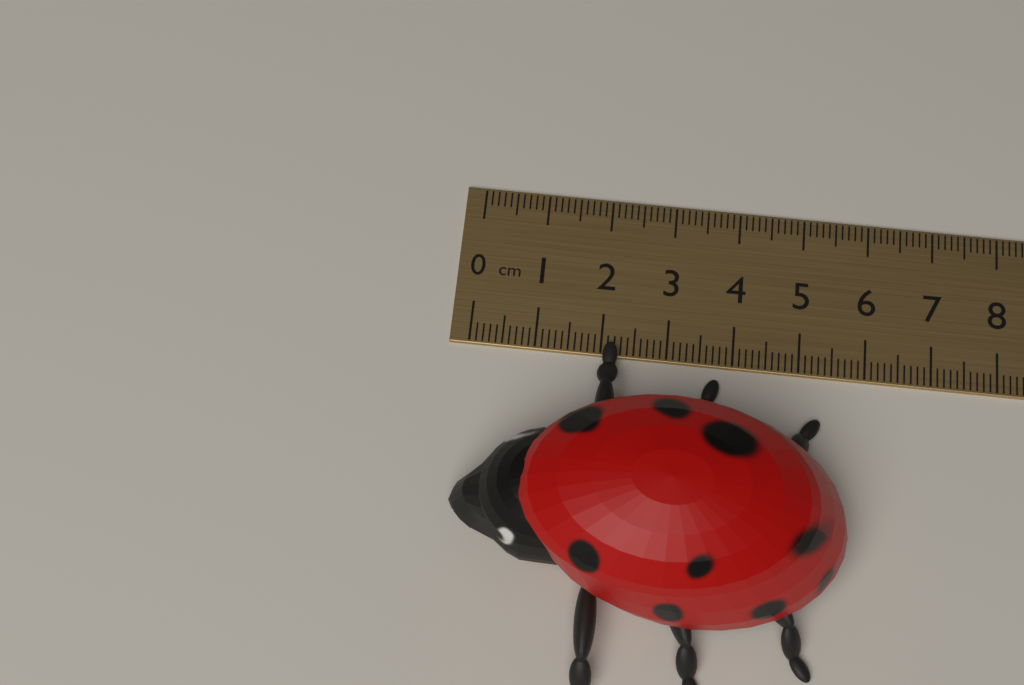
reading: 5.7 cm
